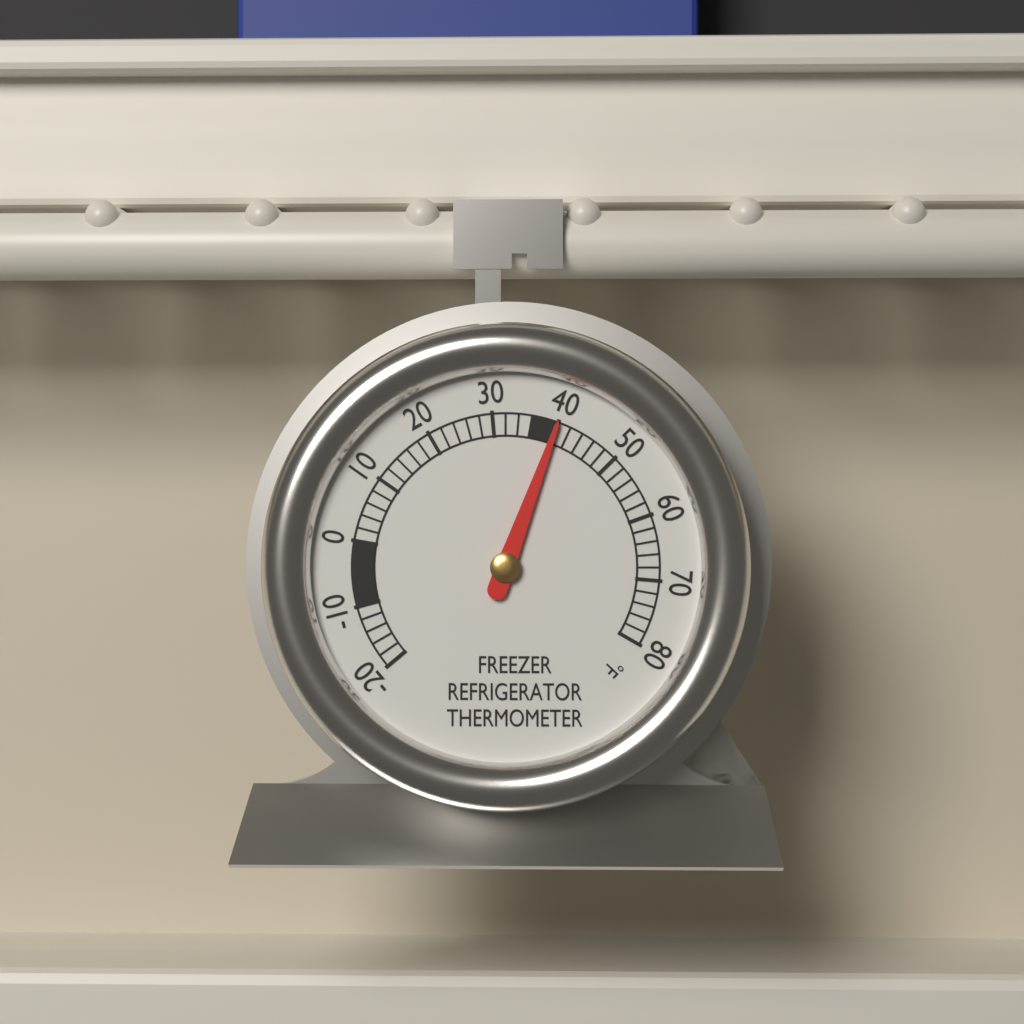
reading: 40 °F
